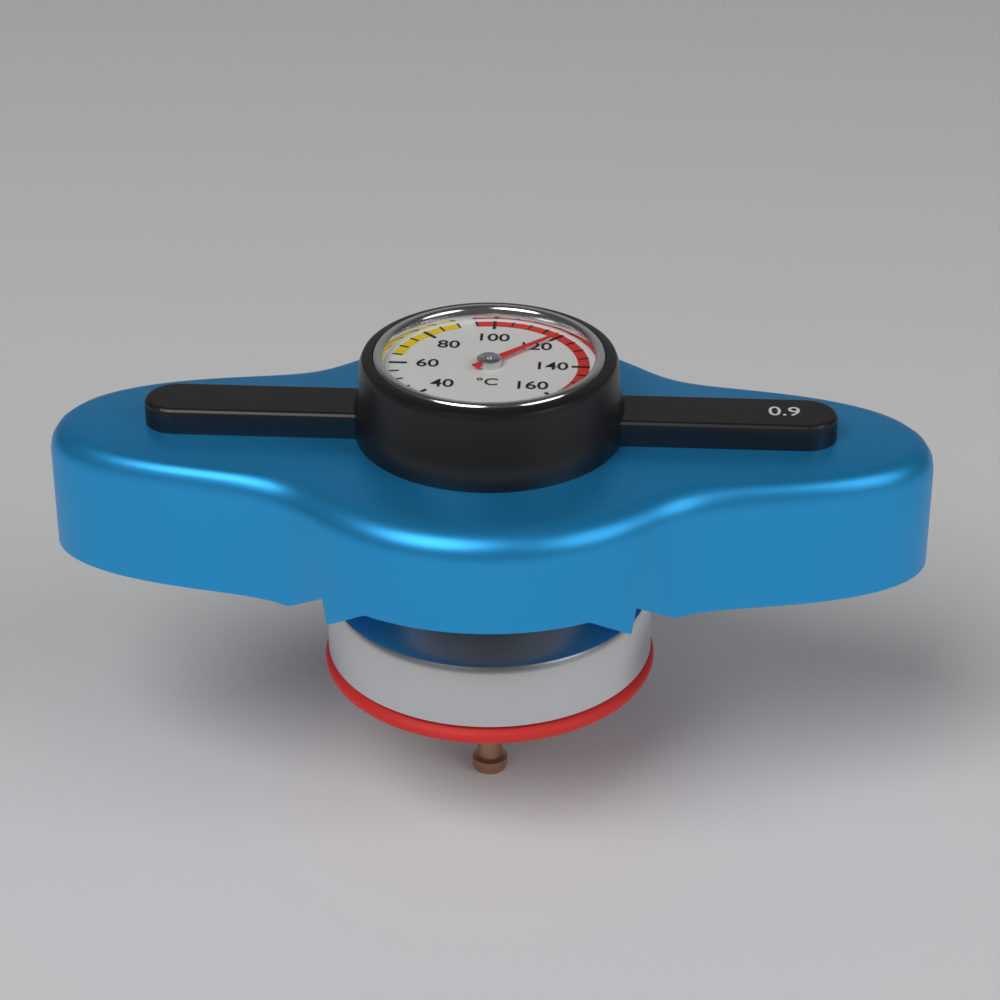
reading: 120 °C
